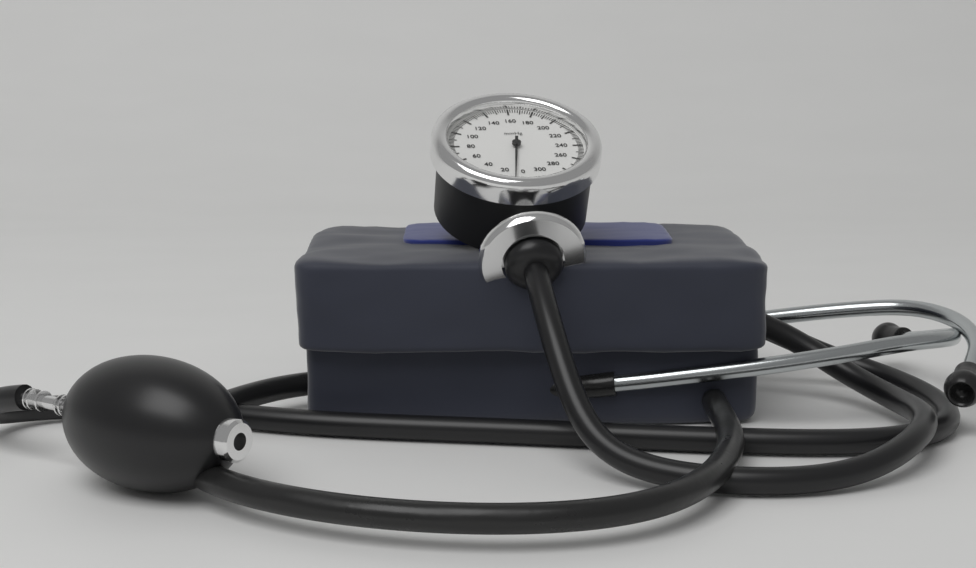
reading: 8 mmHg
